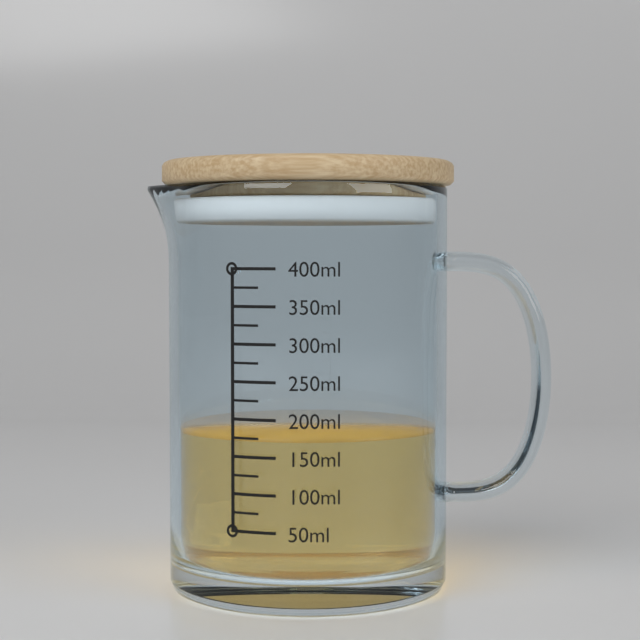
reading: 175 ml
